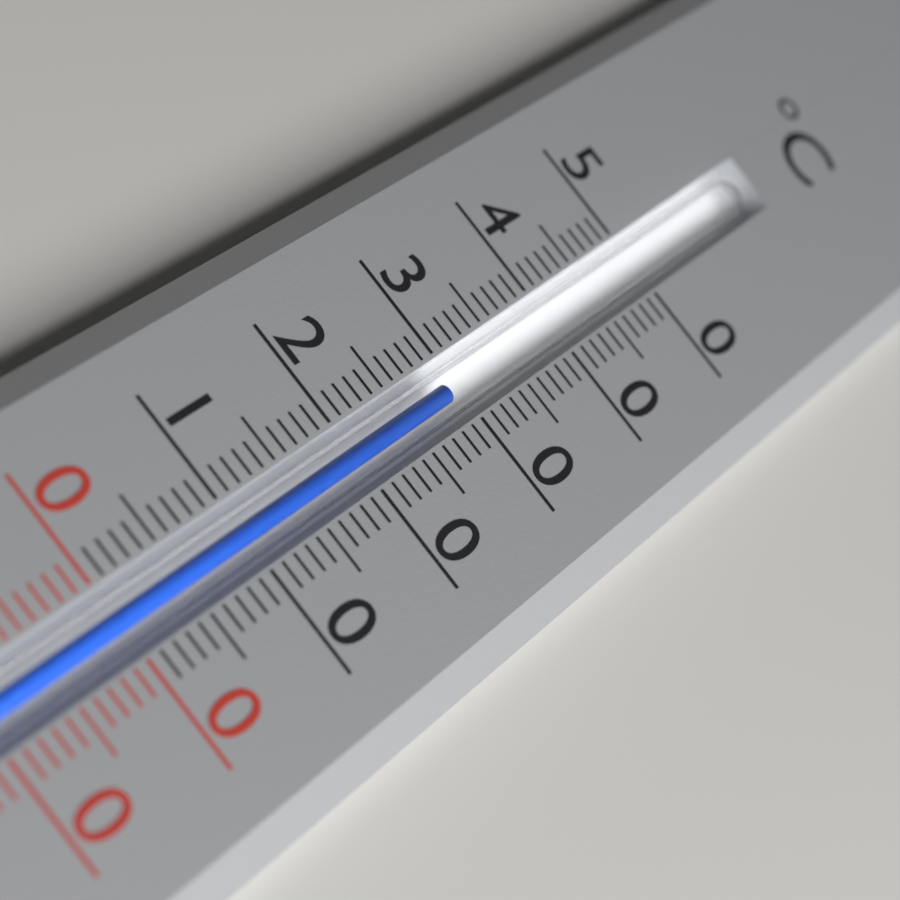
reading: 29 °C
